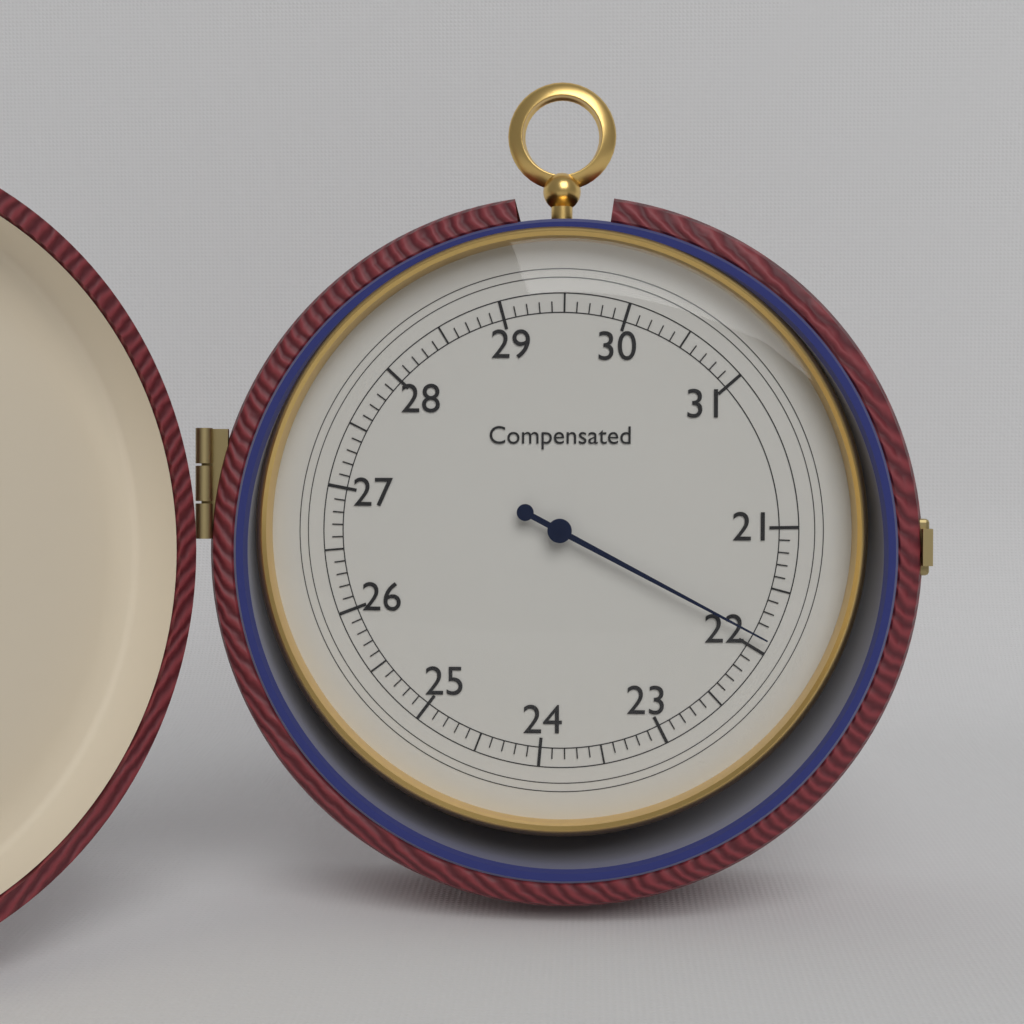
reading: 21.9 (no unit)
